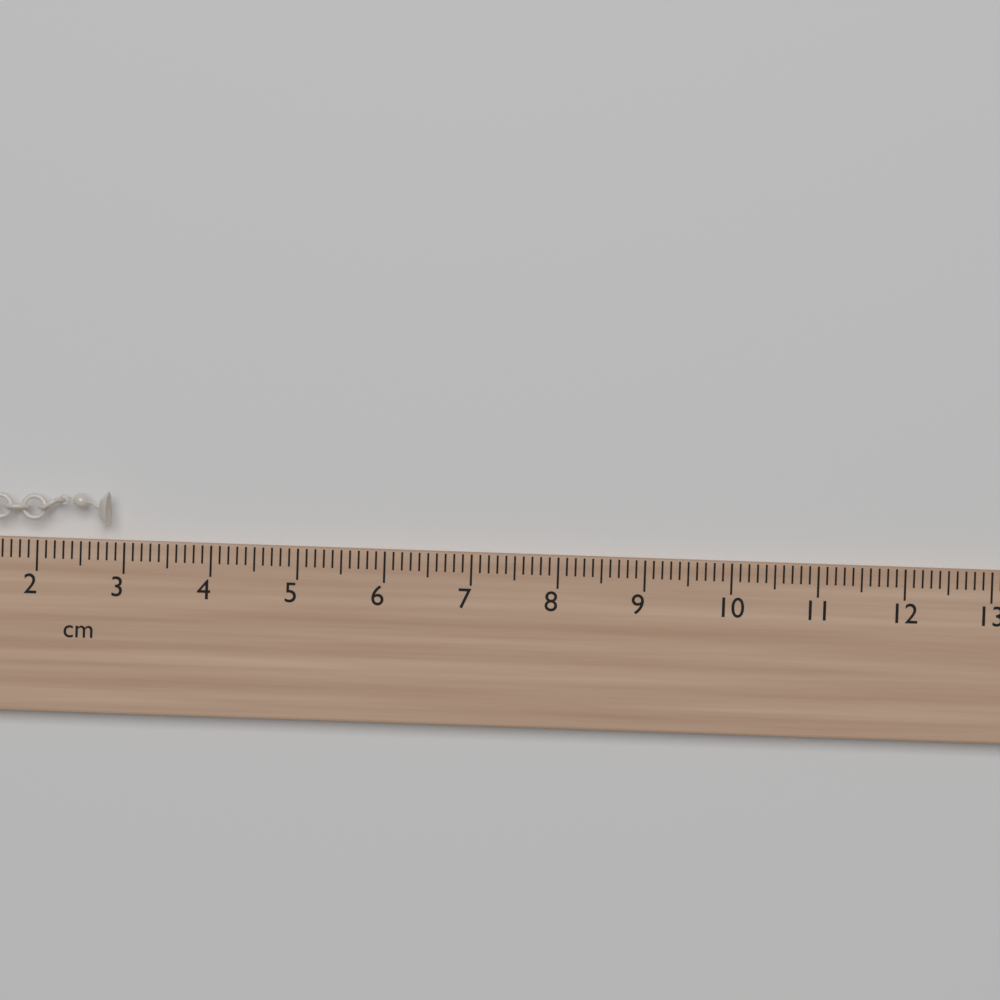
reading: 2.8 cm
